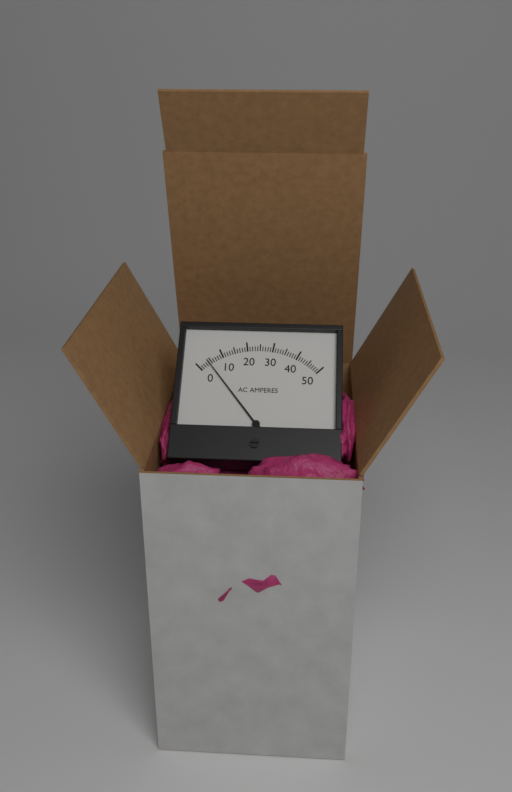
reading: 4 A
